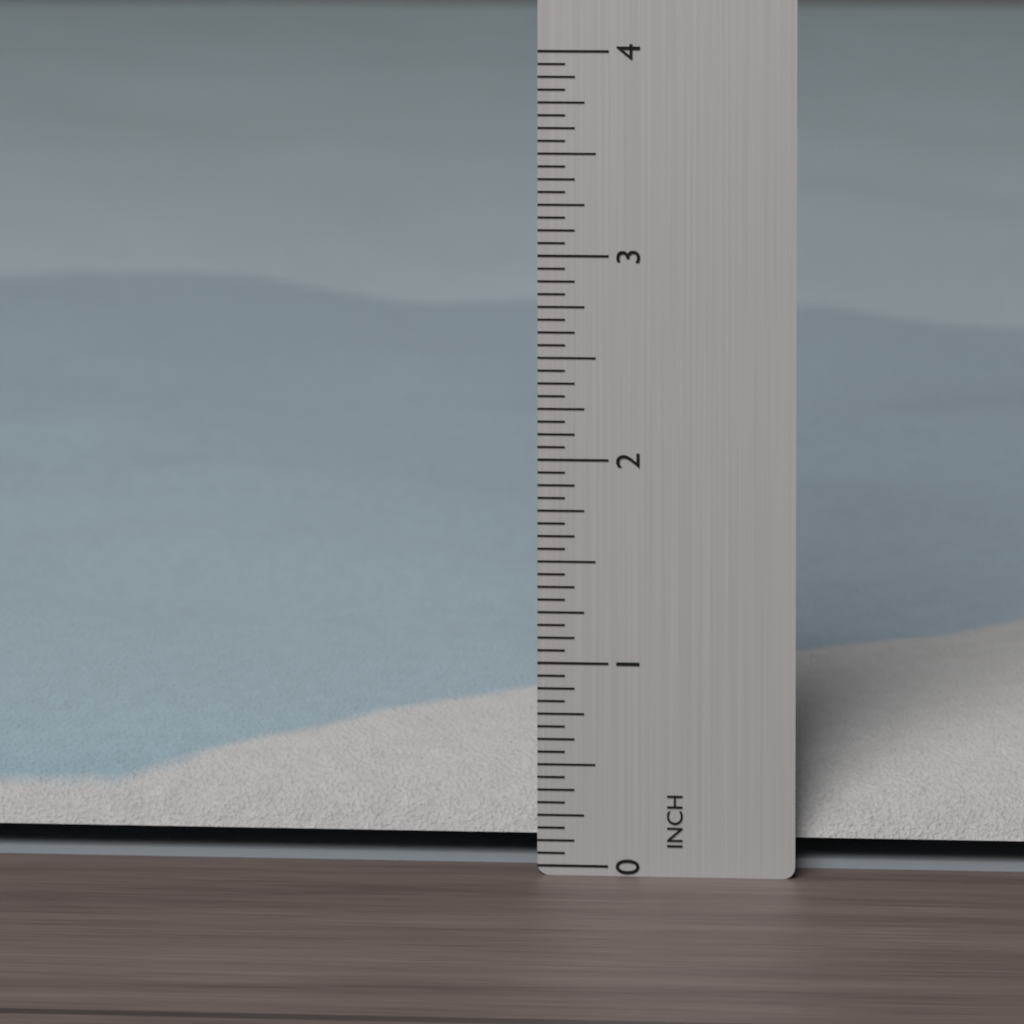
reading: 0.8125 in
